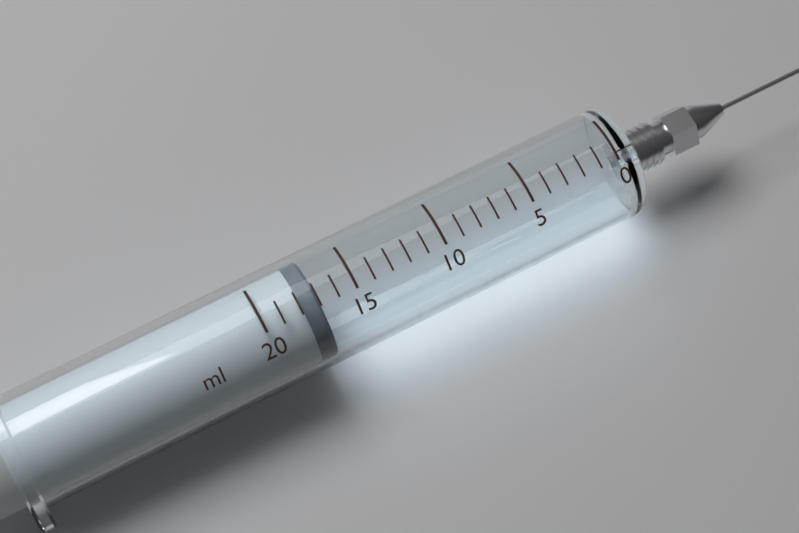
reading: 17 ml
